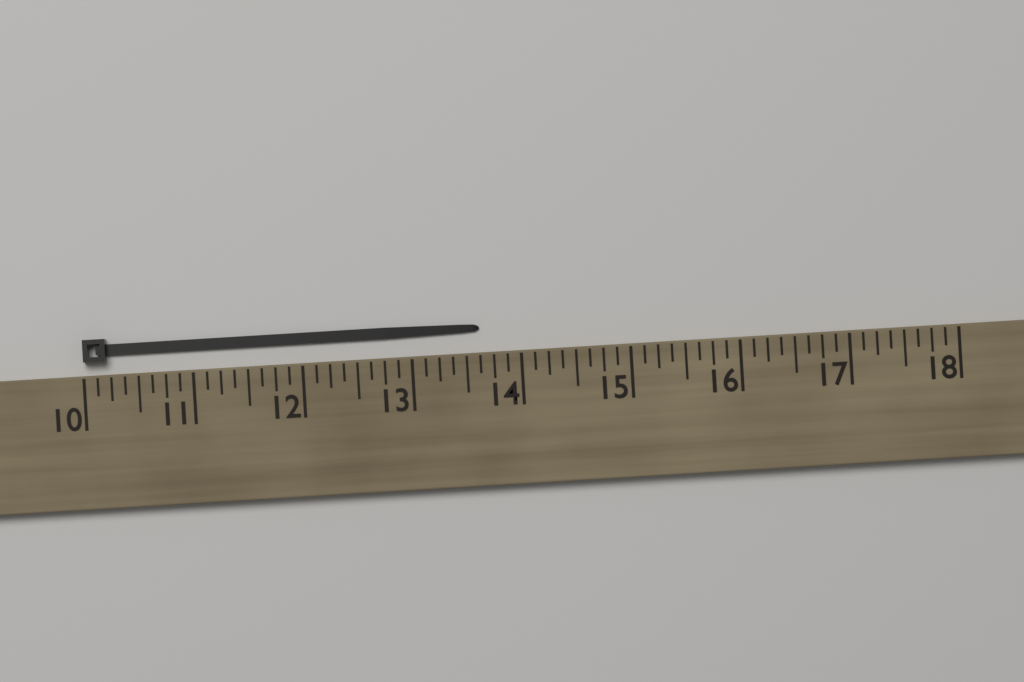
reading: 13.625 (no unit)
